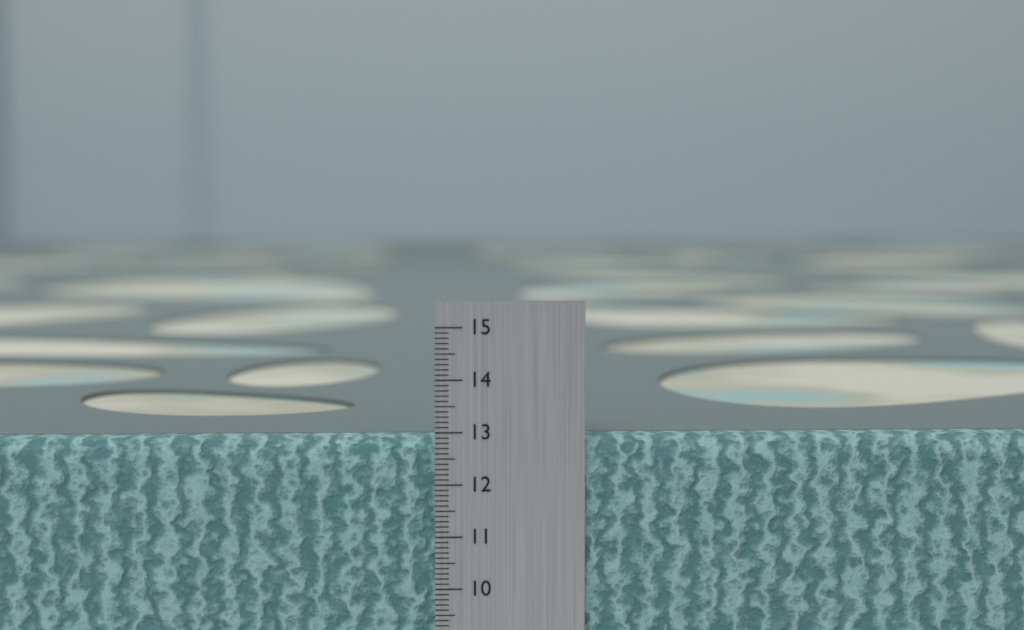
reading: 12.9 cm
